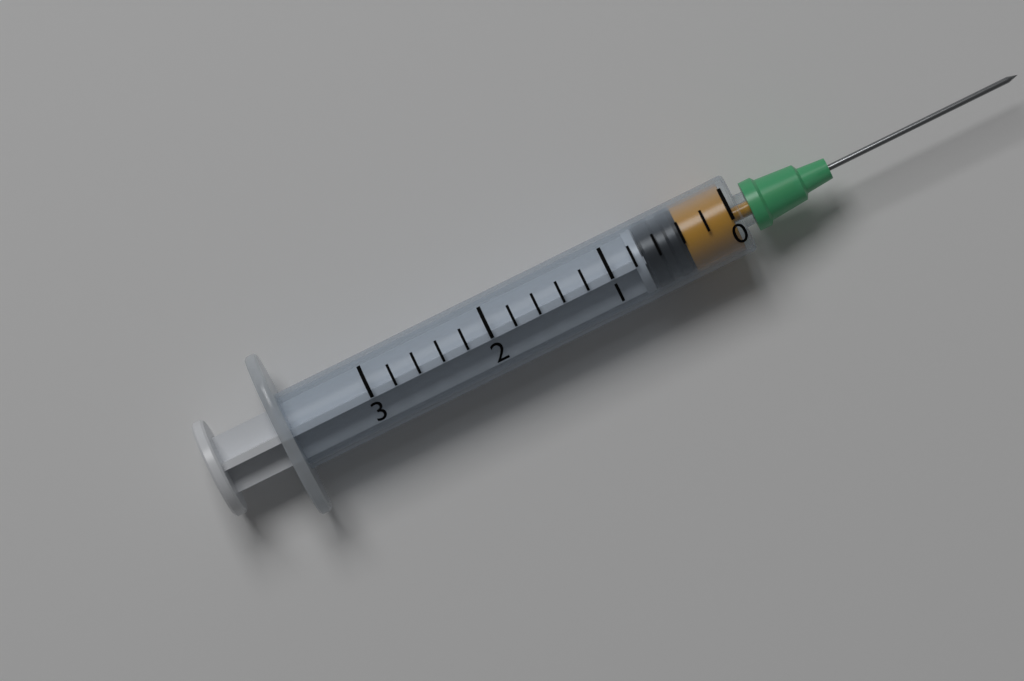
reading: 0.4 (no unit)
